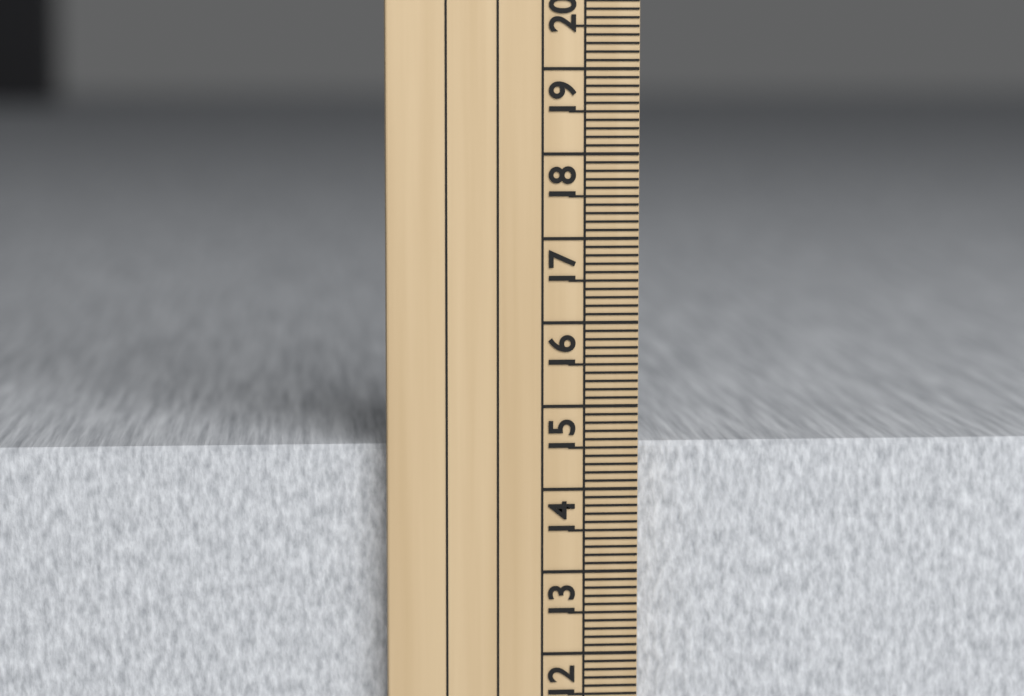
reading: 14.5 cm
